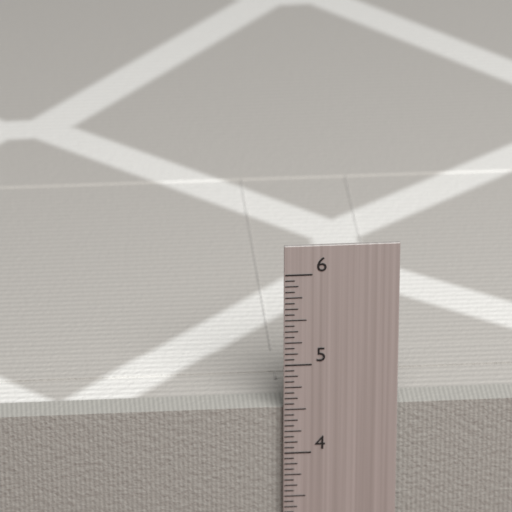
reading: 4.5000 in
